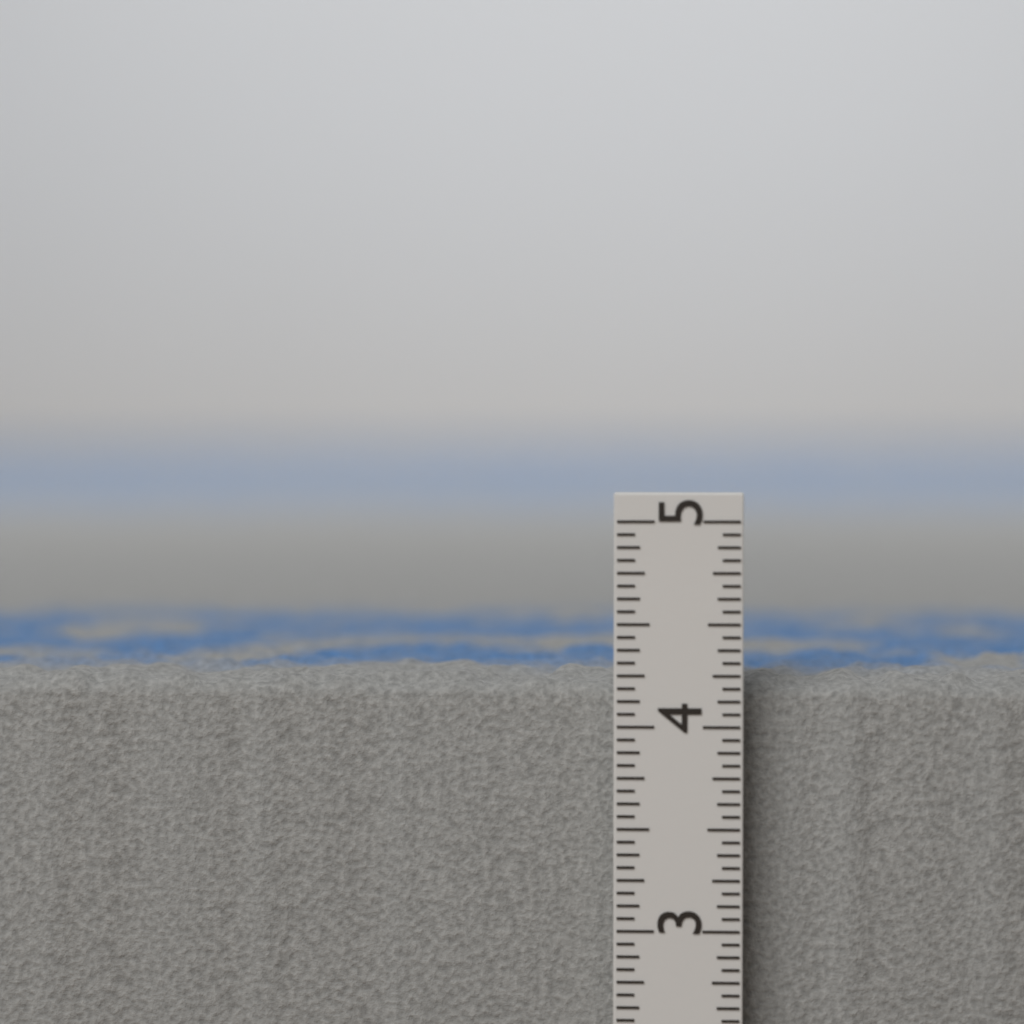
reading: 4.2500 in
